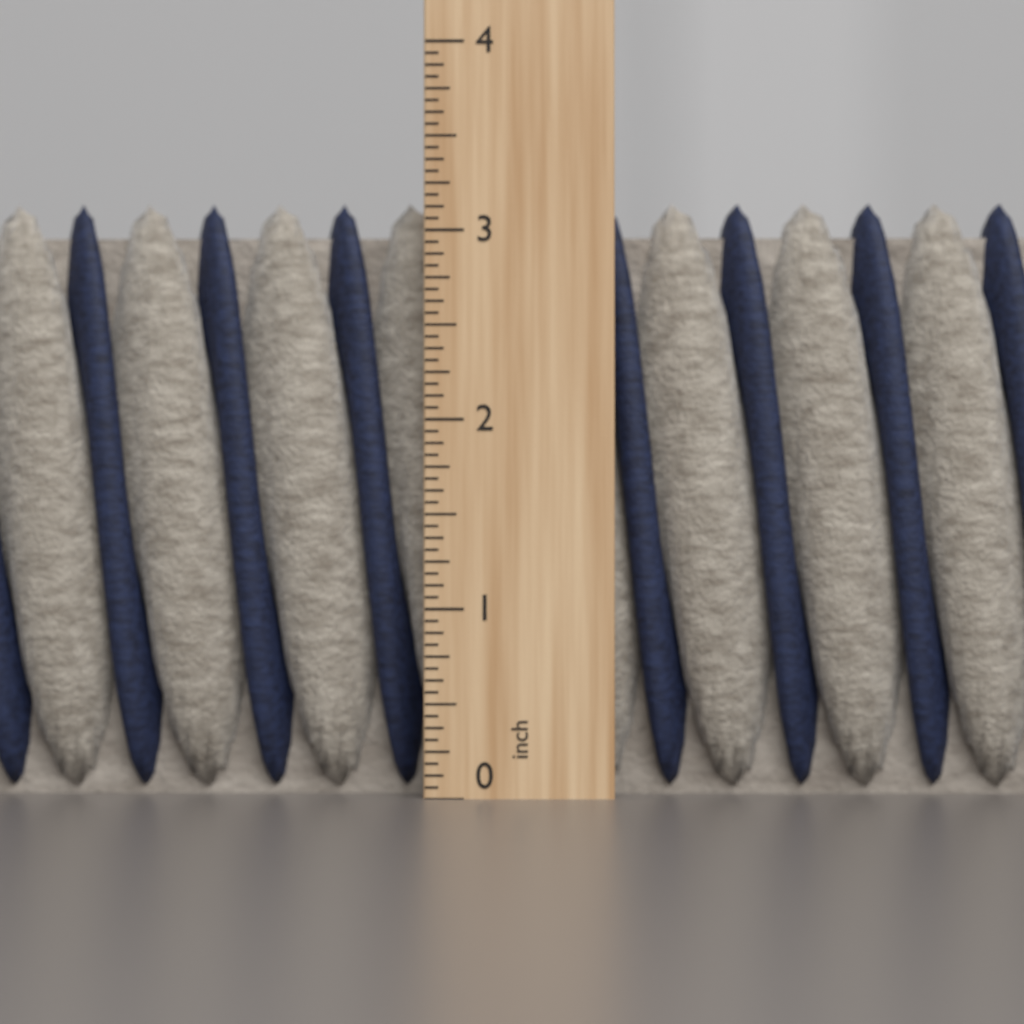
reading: 3.1875 inch
